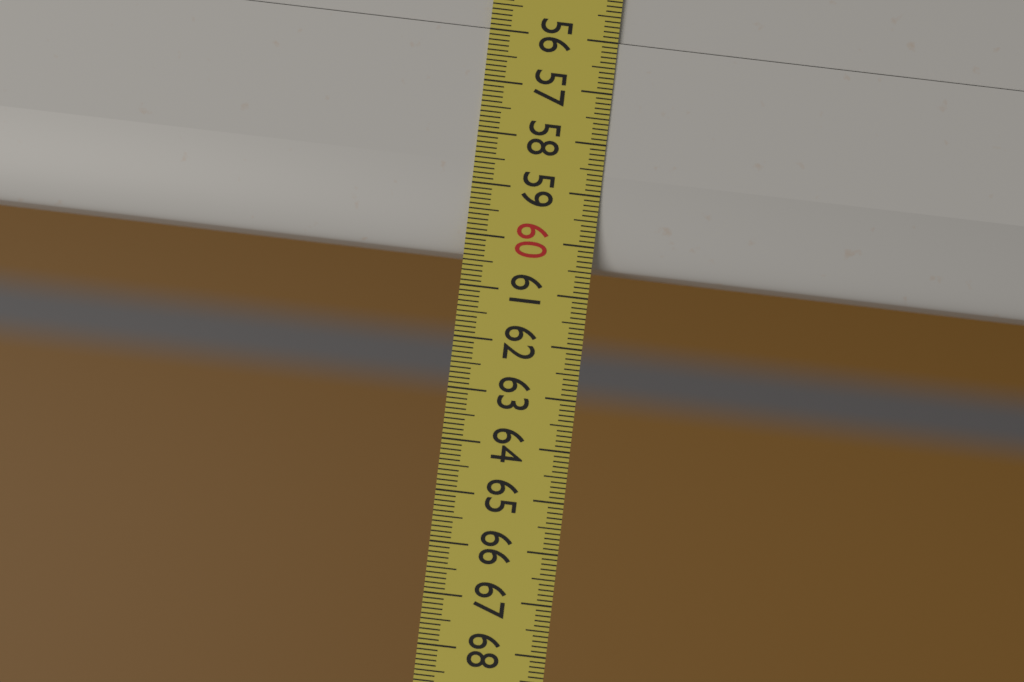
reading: 60.4 (no unit)
